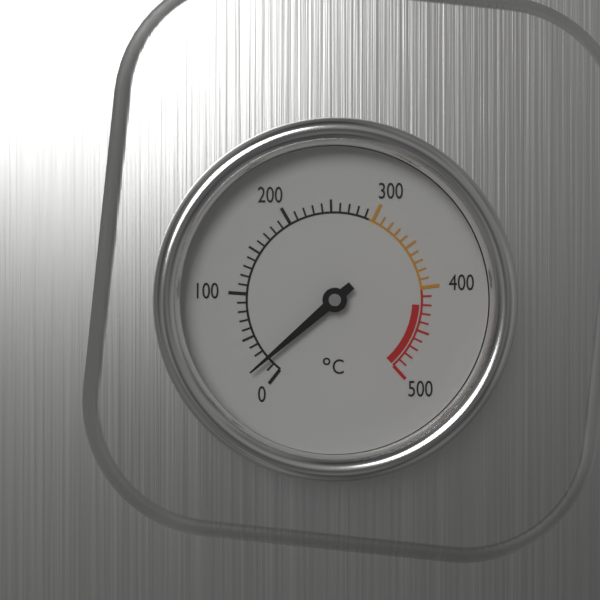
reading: 20 °C
